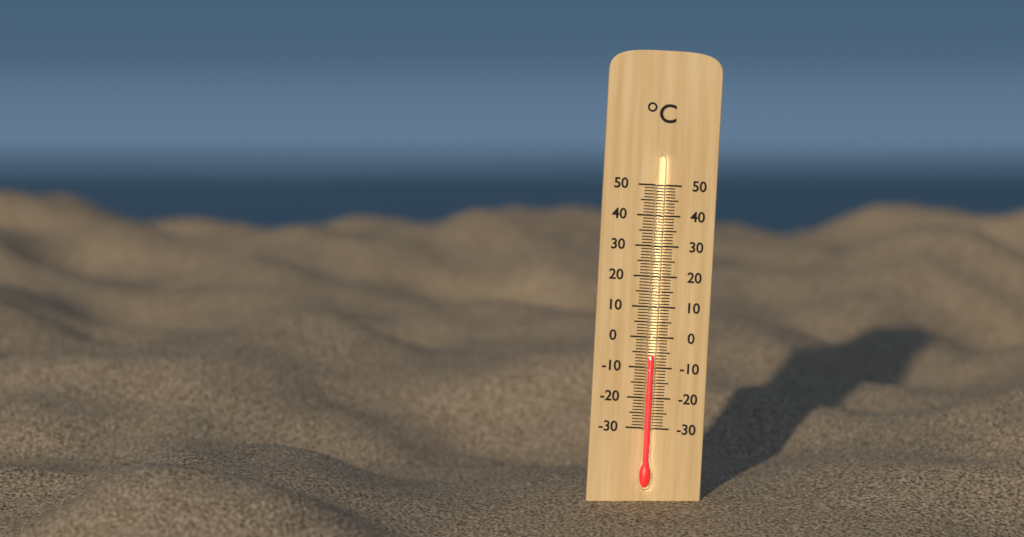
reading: -6 °C
